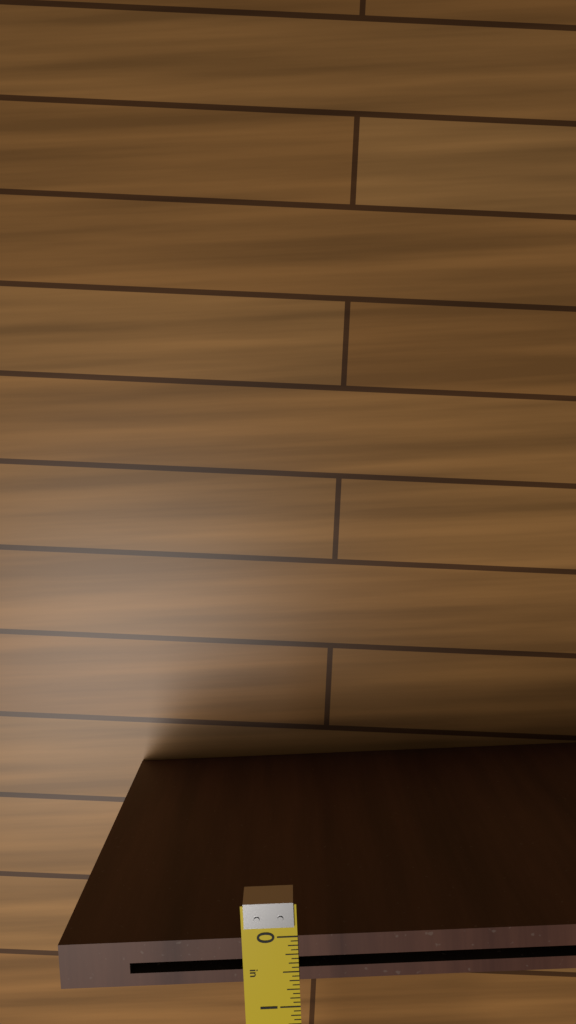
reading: 0.6250 in
